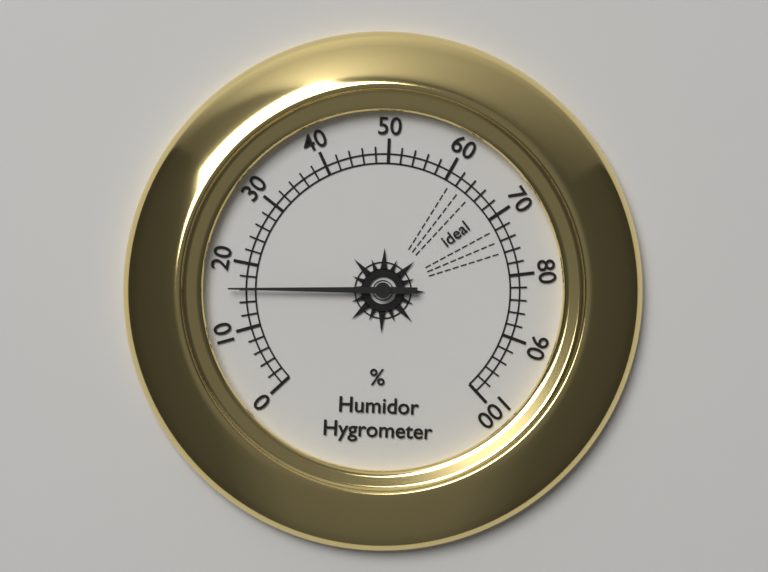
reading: 16 %
